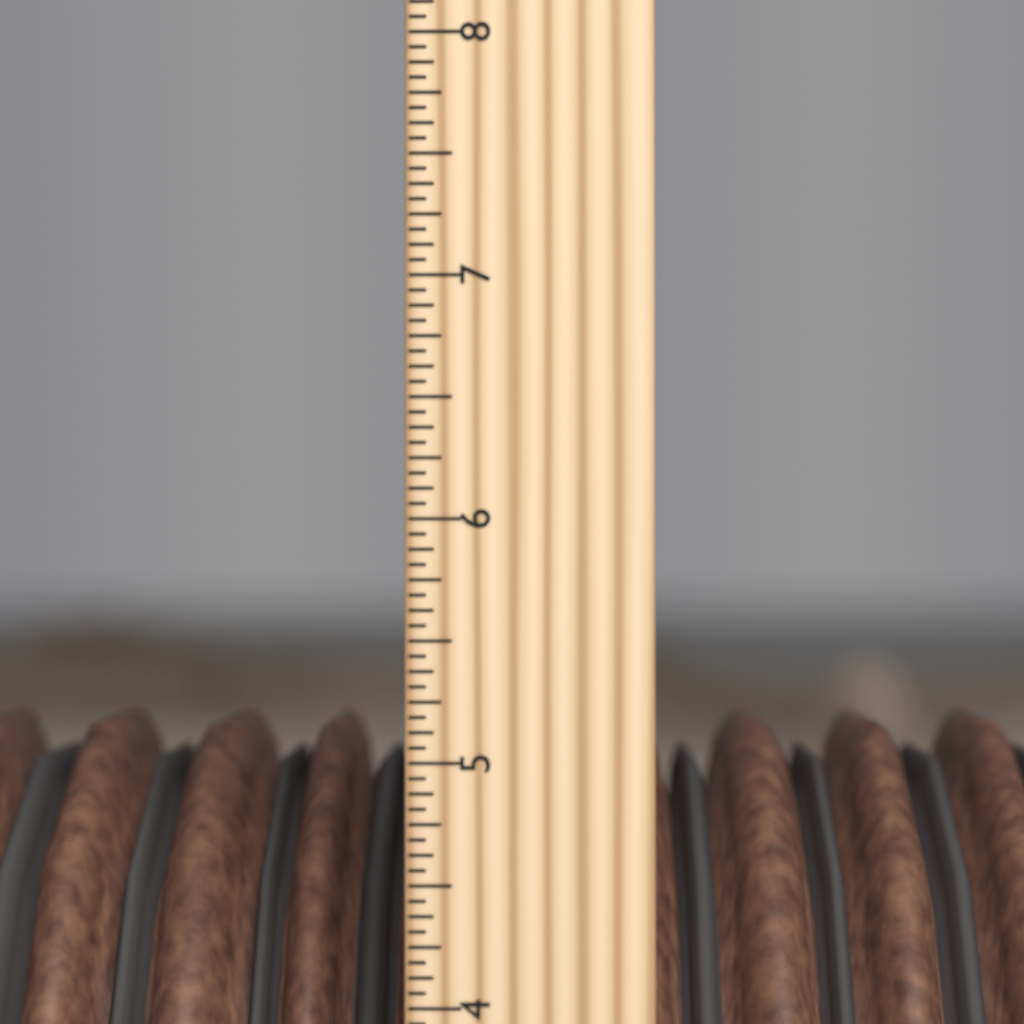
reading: 5.1250 inch
